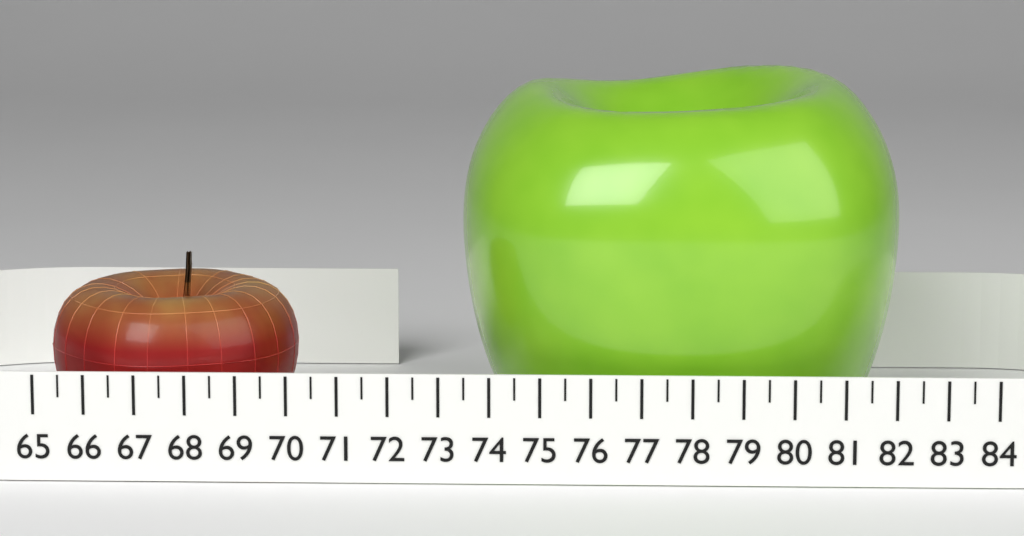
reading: 70.0 (no unit)
